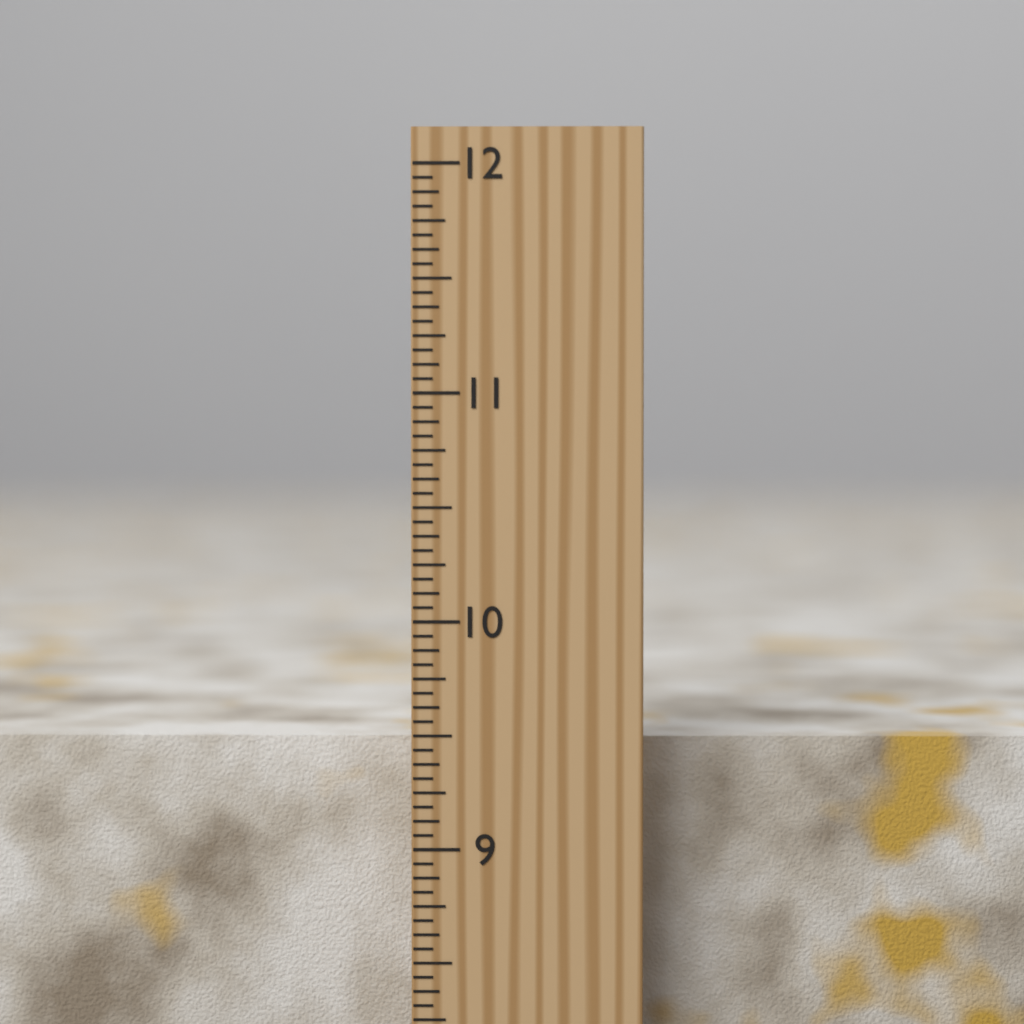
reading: 9.4375 inch
